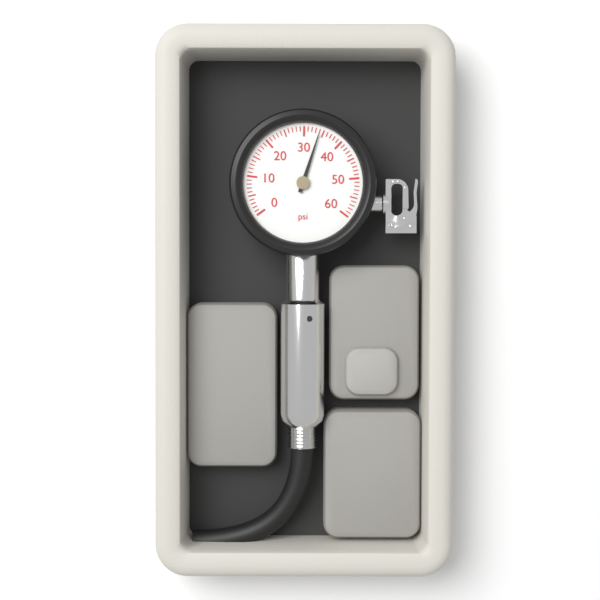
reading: 34 psi
